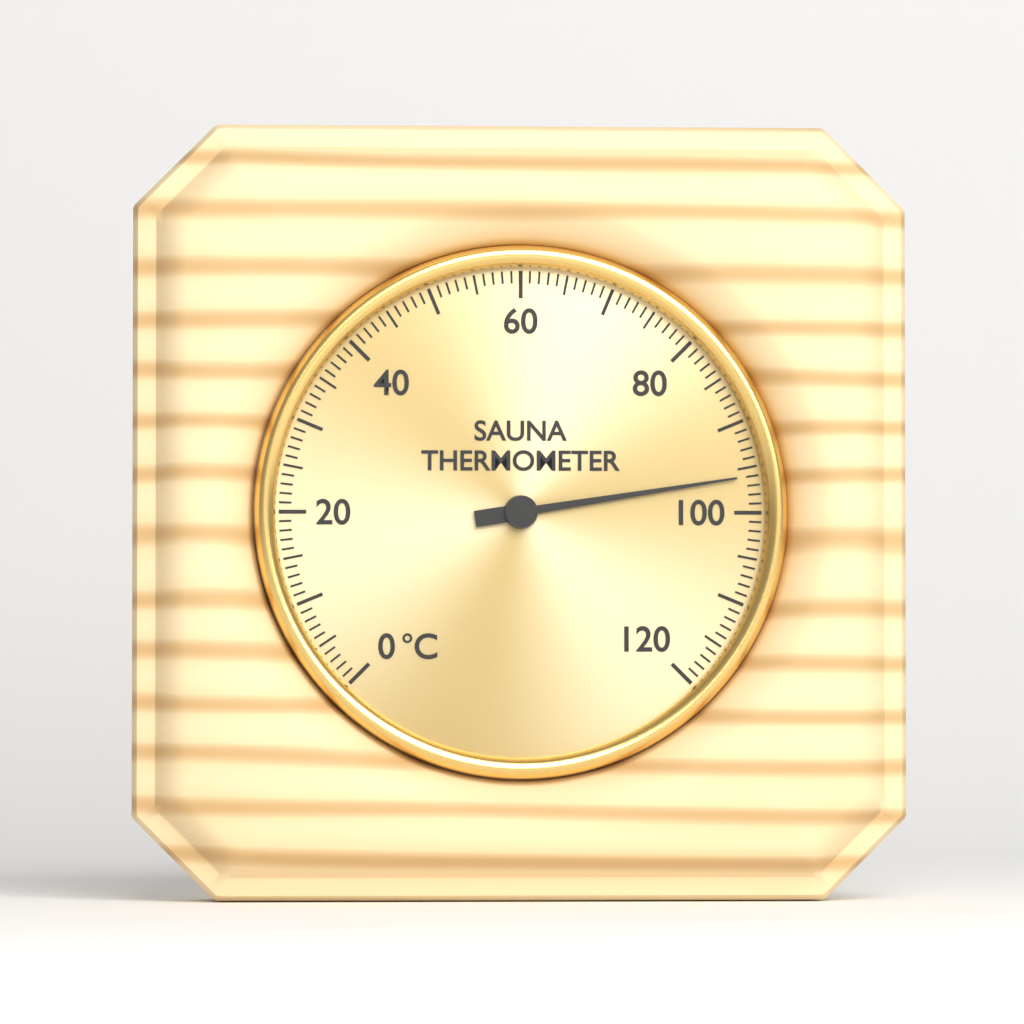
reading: 96 °C
